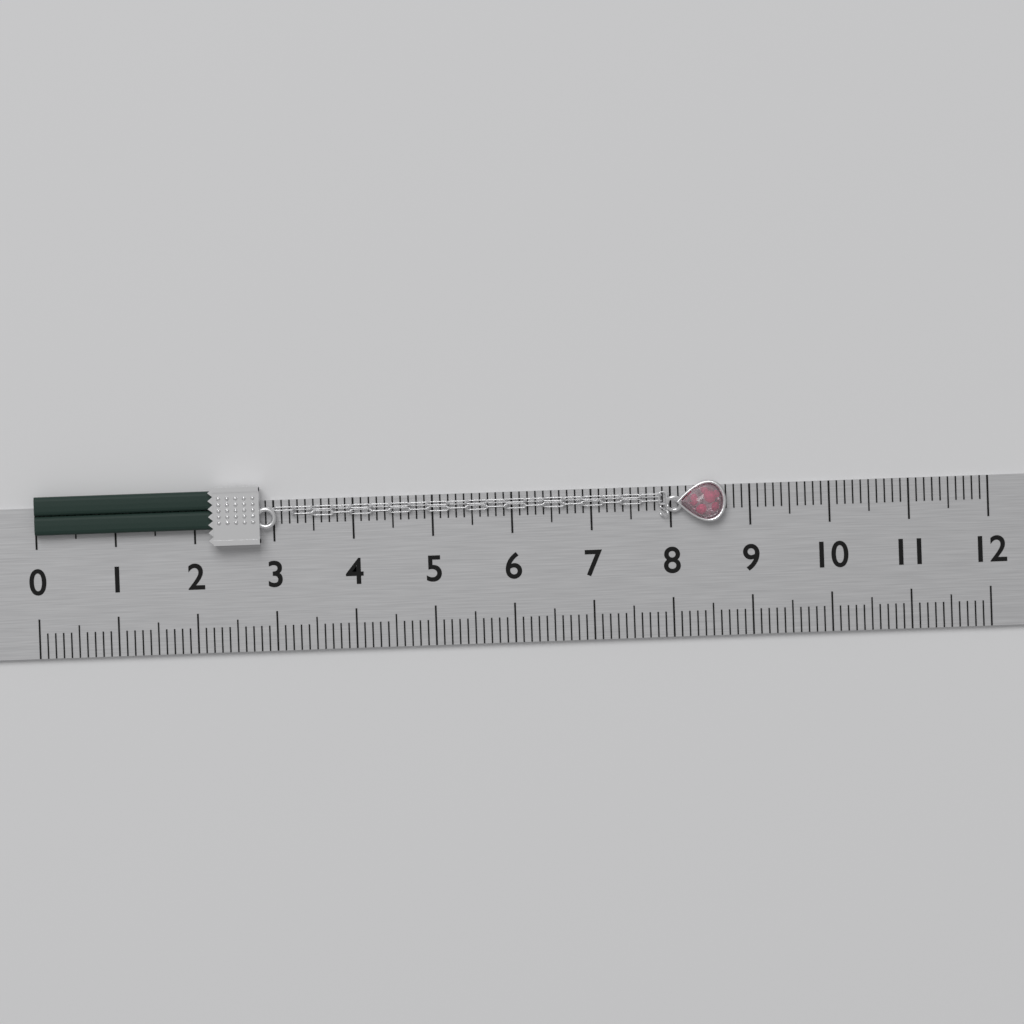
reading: 8.7 (no unit)
